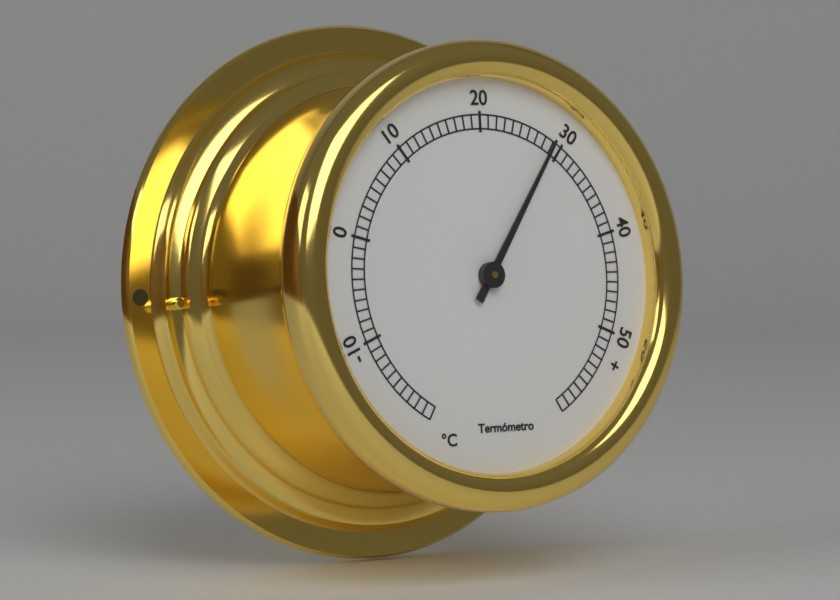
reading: 29 °C
